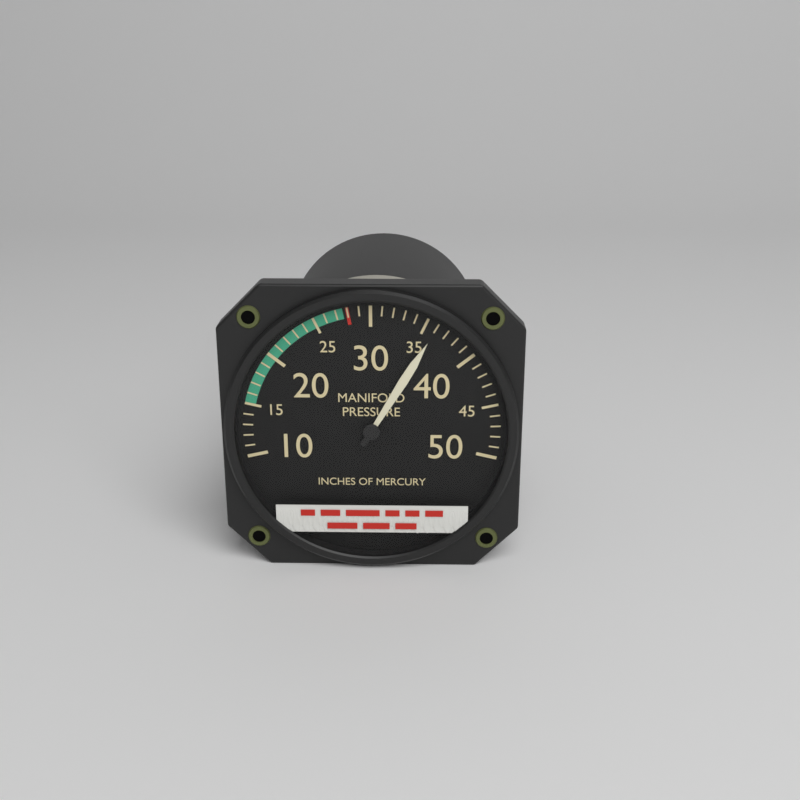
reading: 36 inHg
